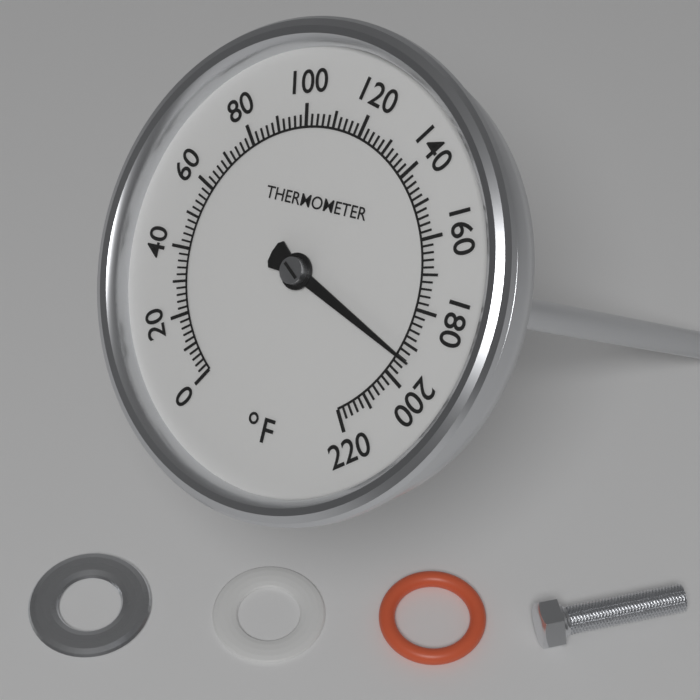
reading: 194 °F
